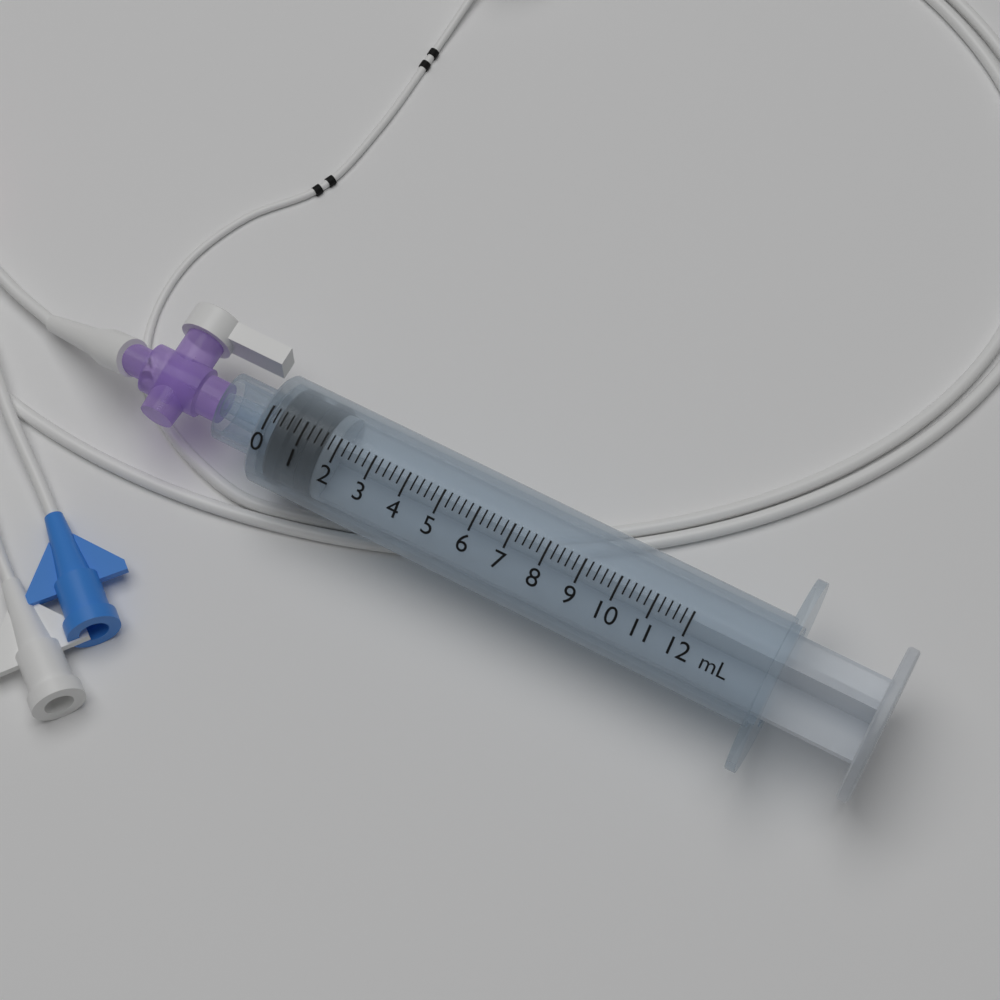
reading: 0.2 mL
